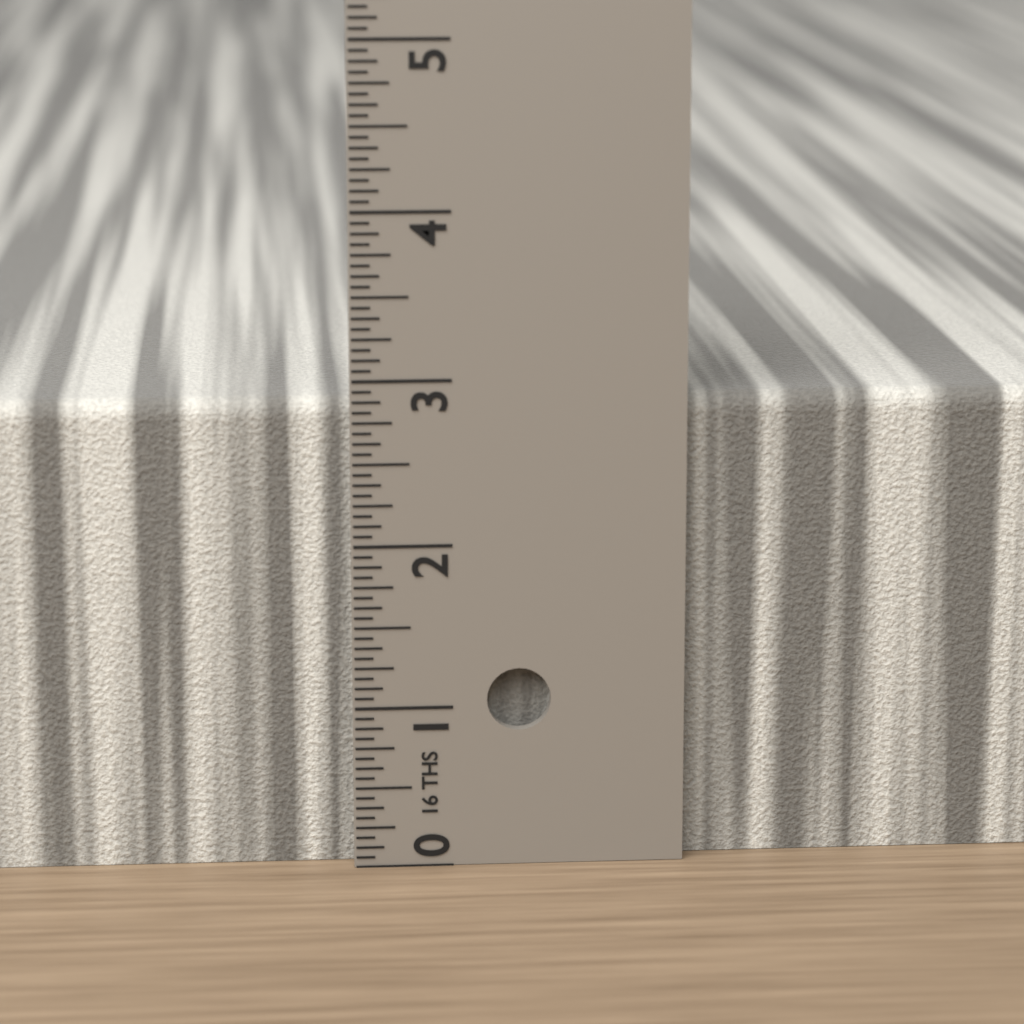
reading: 2.8750 in
